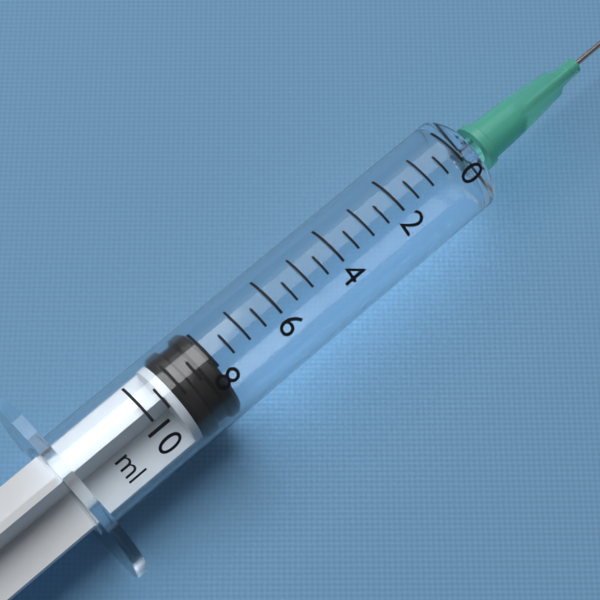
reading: 8.0 ml
